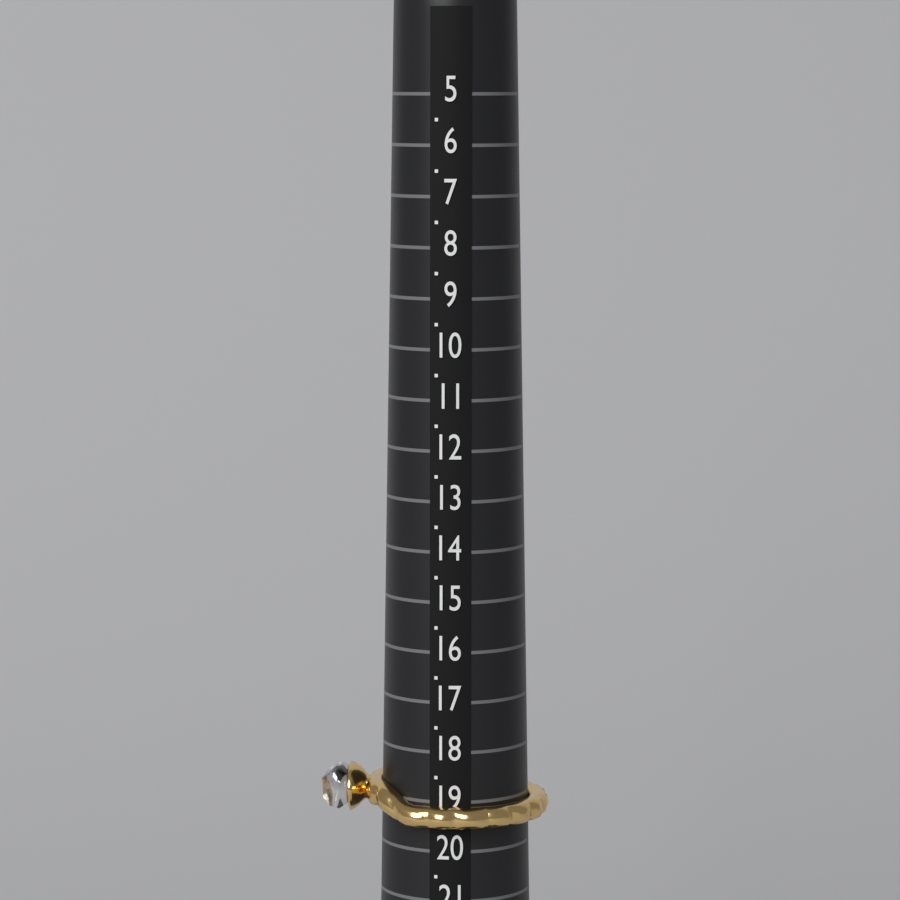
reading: 19.5 (no unit)
